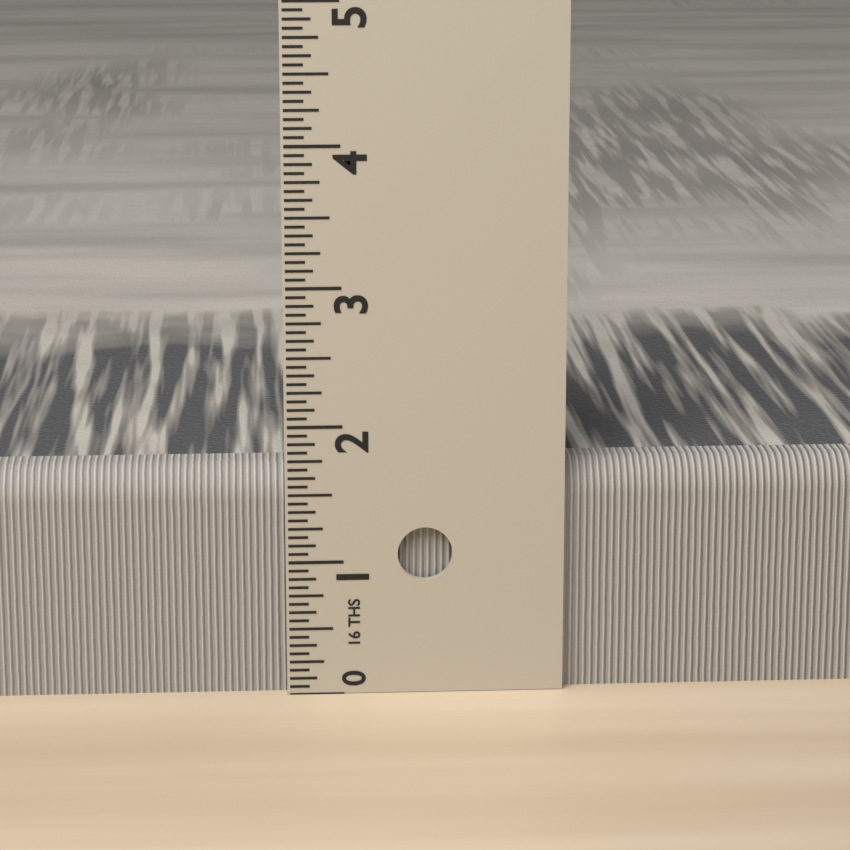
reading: 1.6875 in
